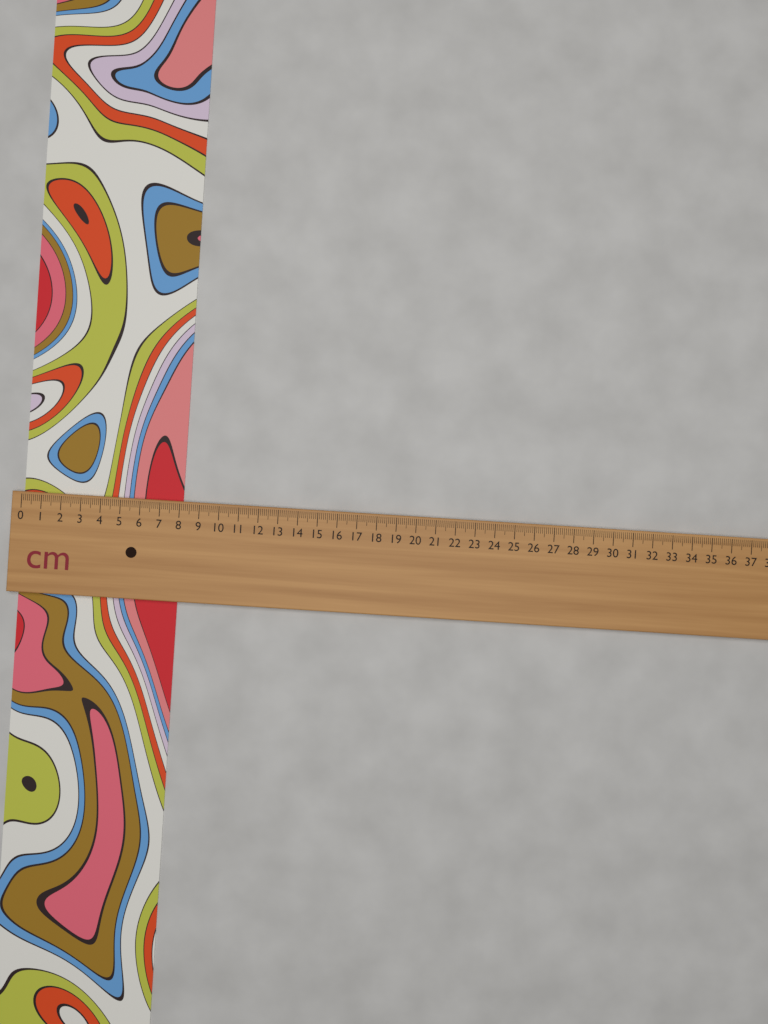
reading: 8.1 cm
